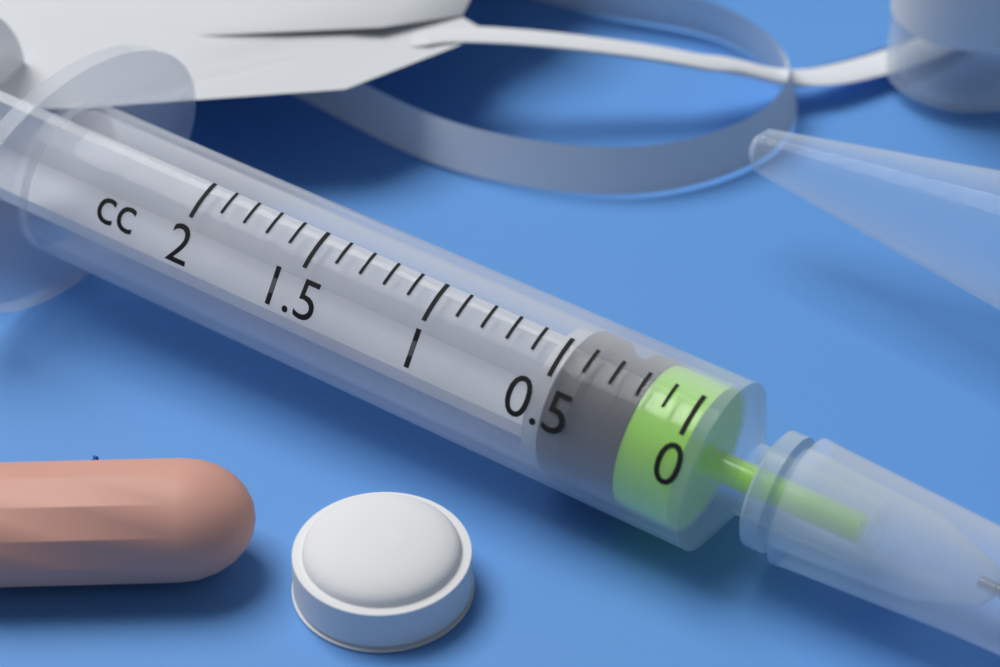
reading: 0.2 cc
